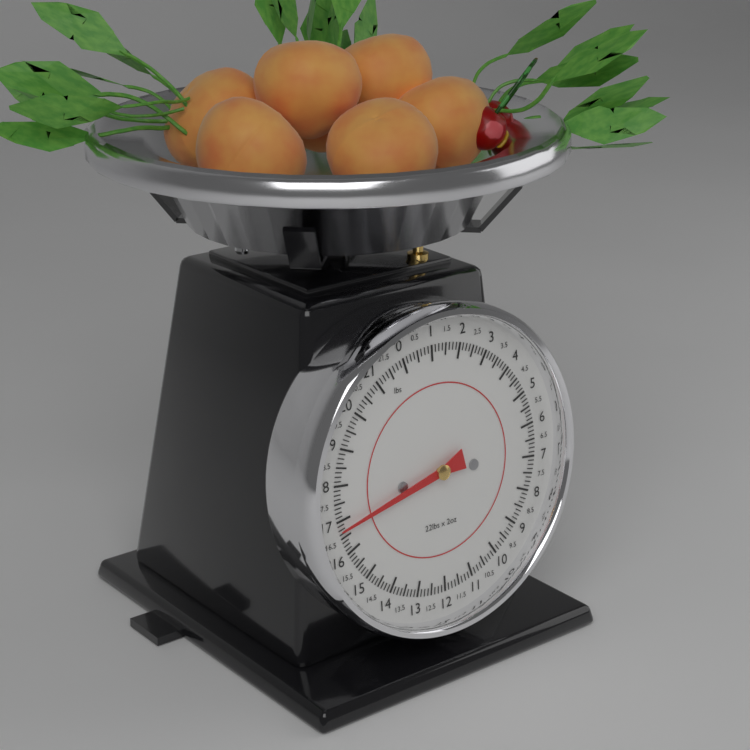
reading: 16.750 lbs
